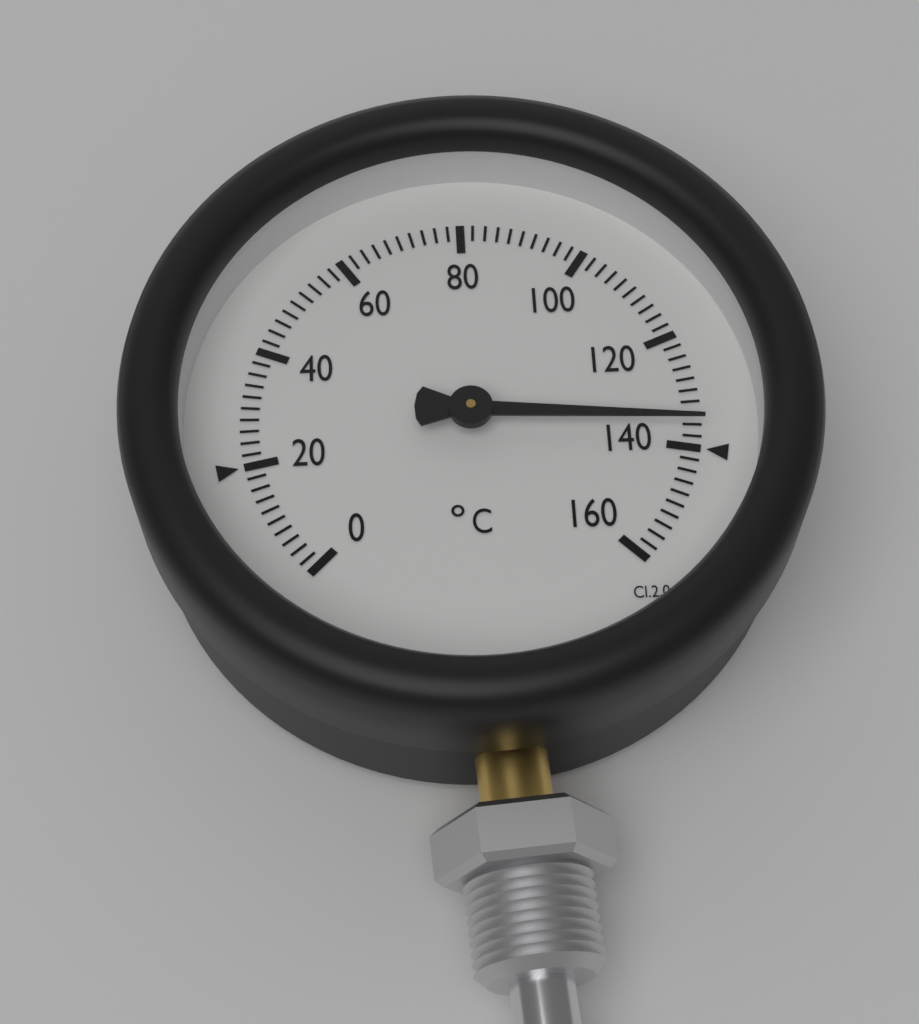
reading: 136 °C
